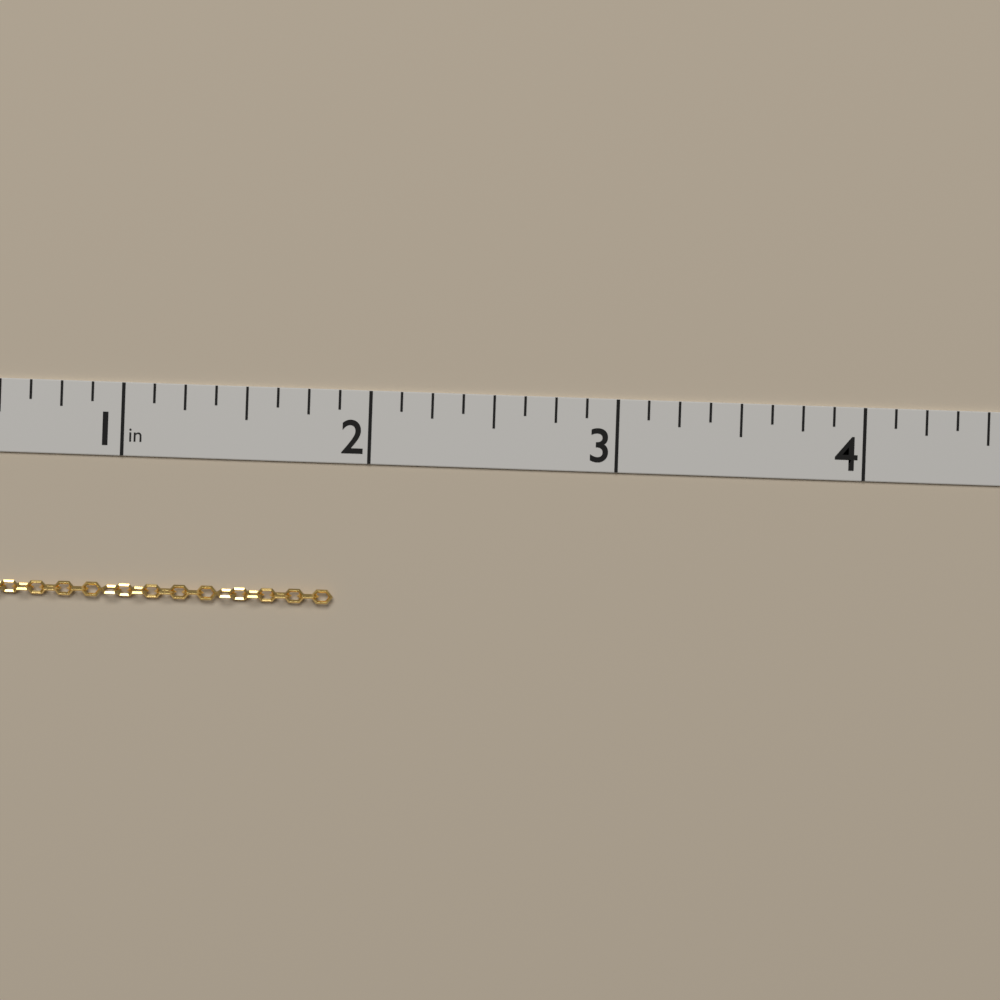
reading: 1.875 in
